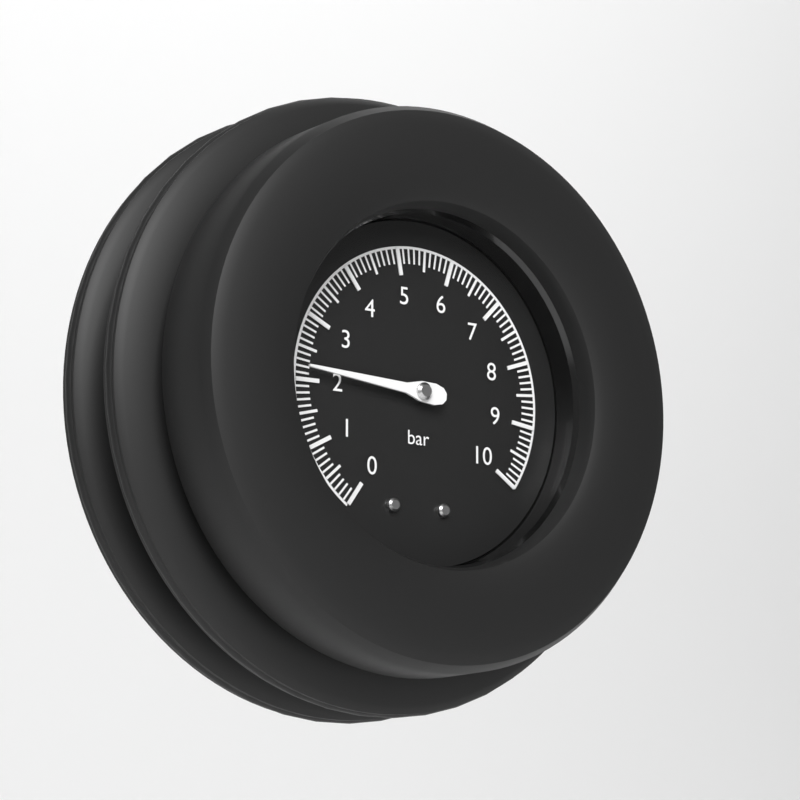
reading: 2.2 bar
